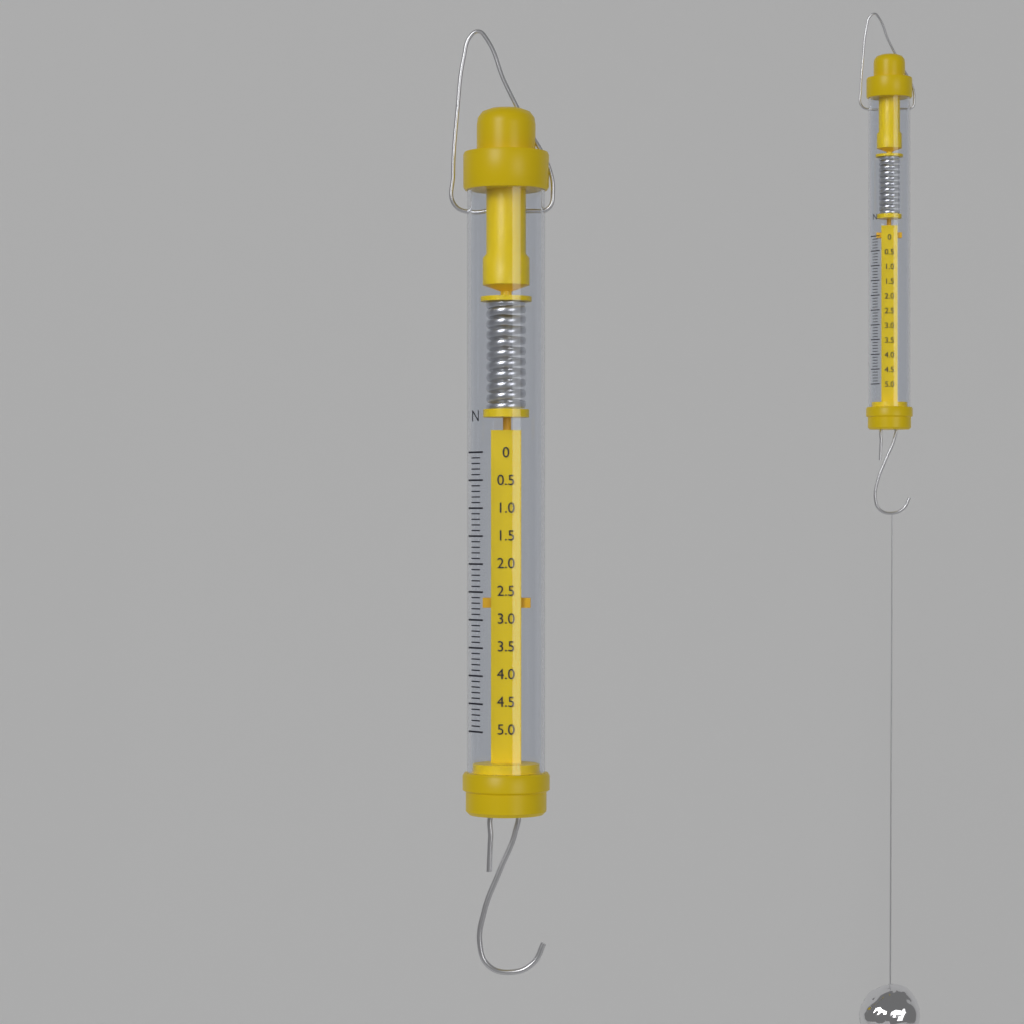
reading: 2.8 N
